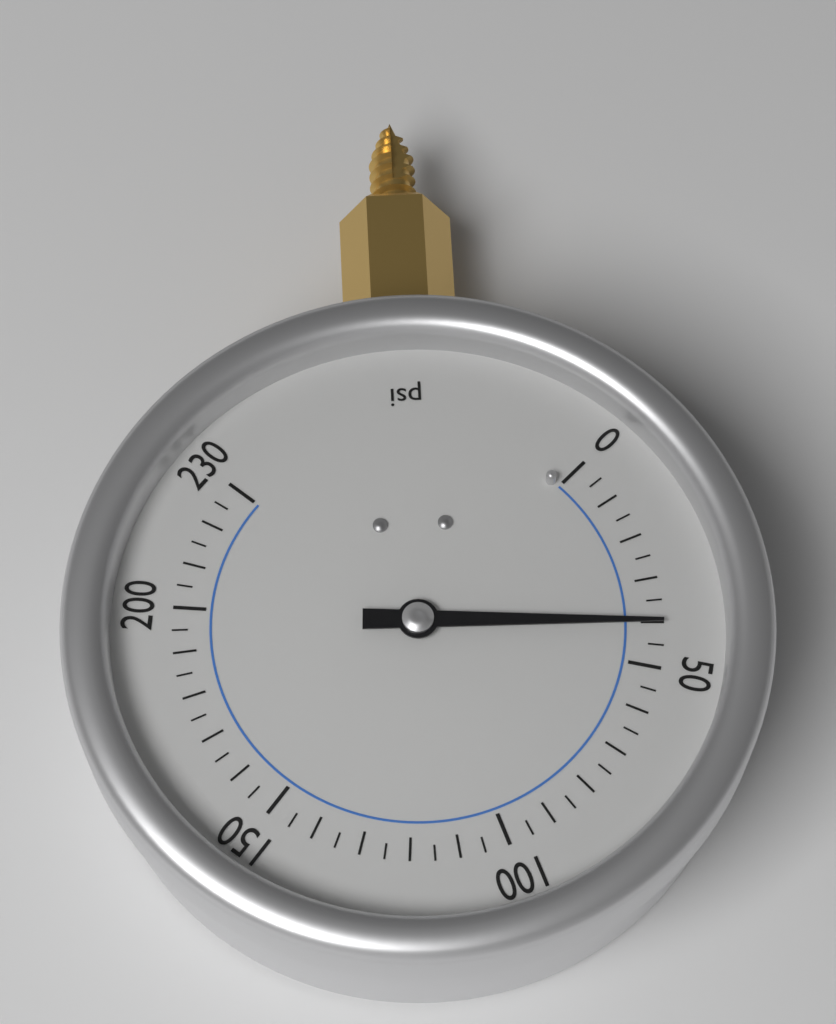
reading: 40 psi
